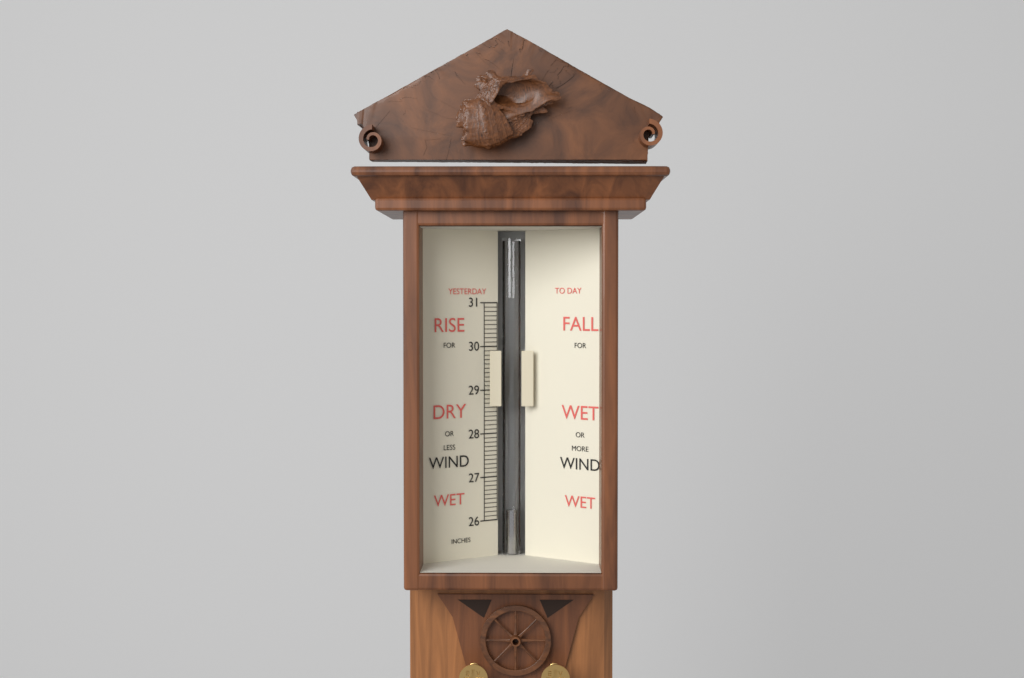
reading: 26.2 in
